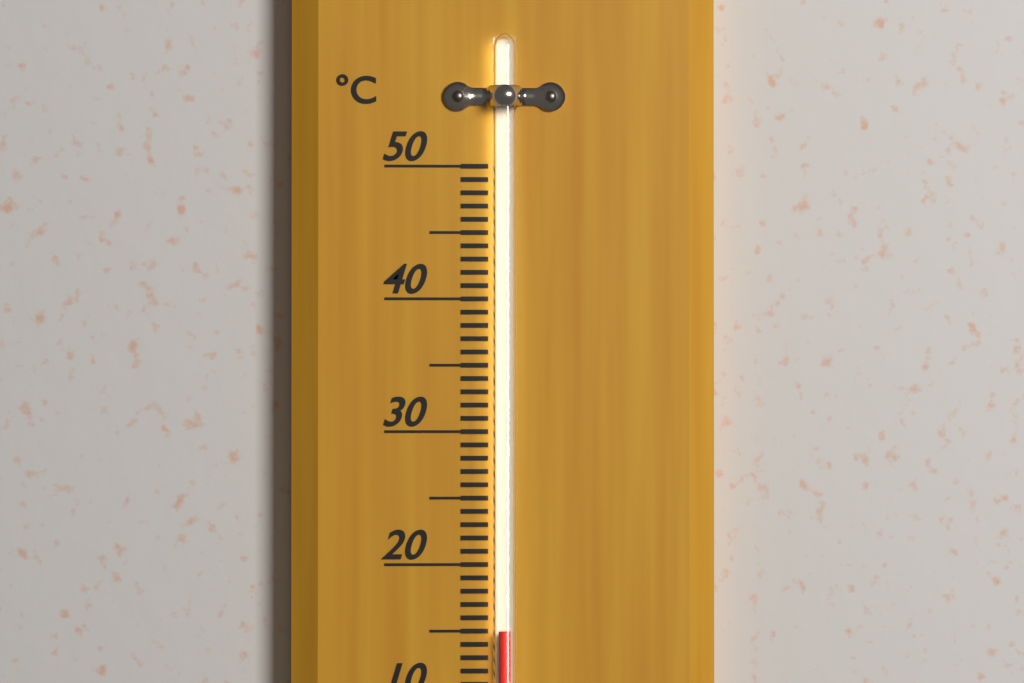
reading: 15 °C
